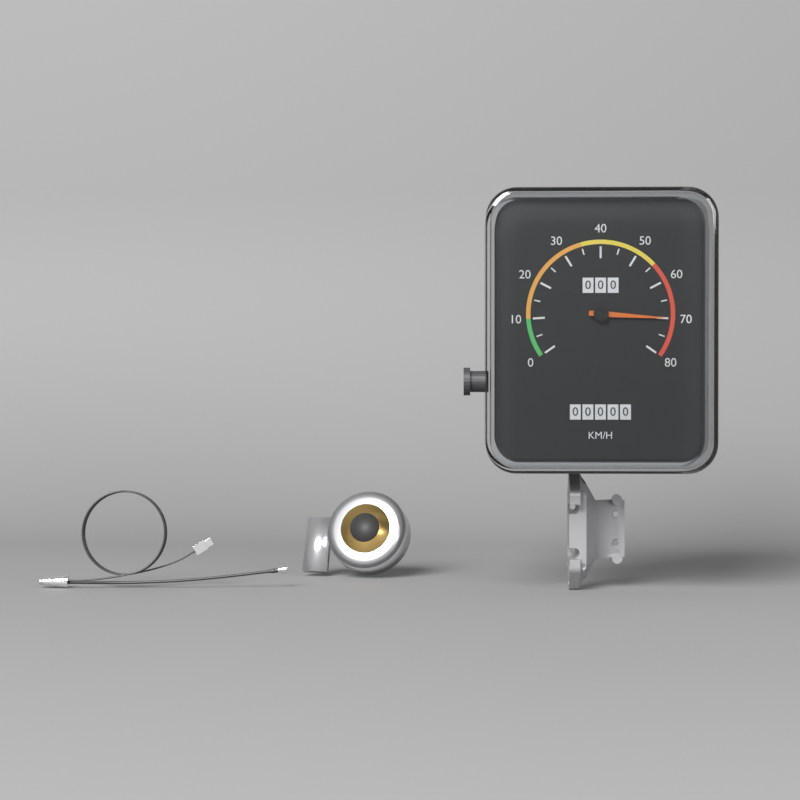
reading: 70 km/h
